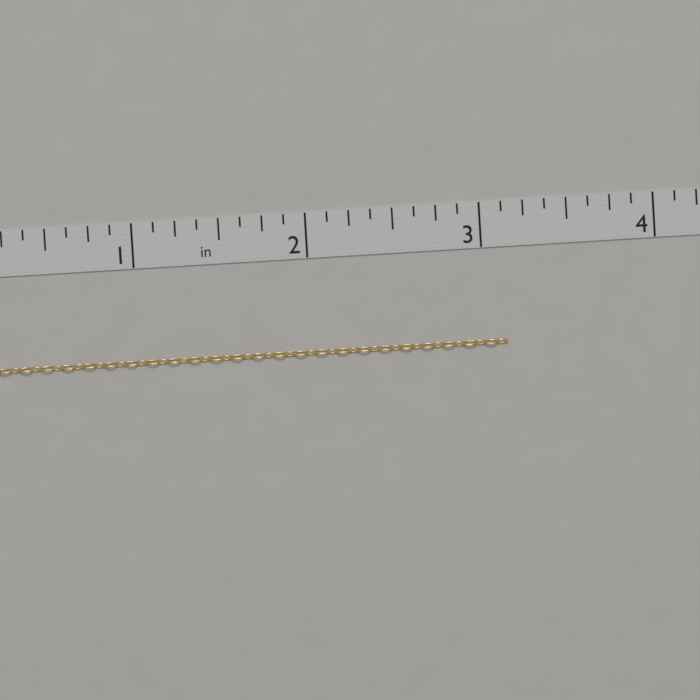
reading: 3.125 in
